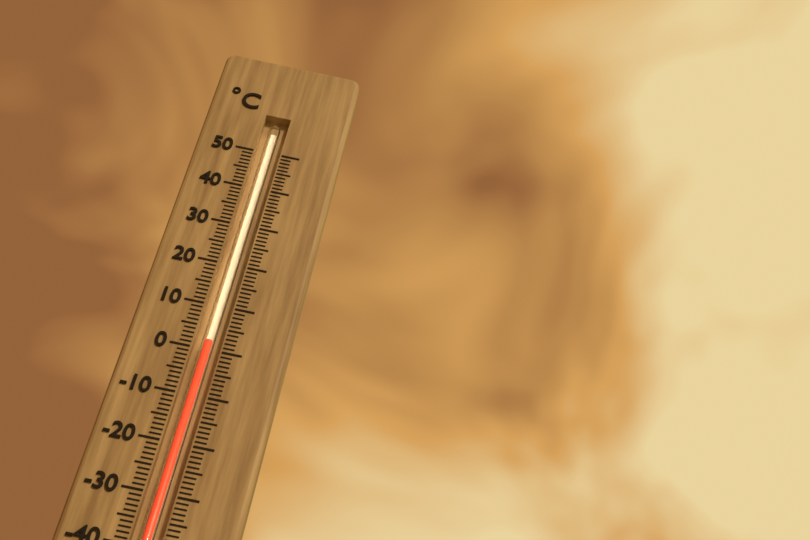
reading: 2 °C
